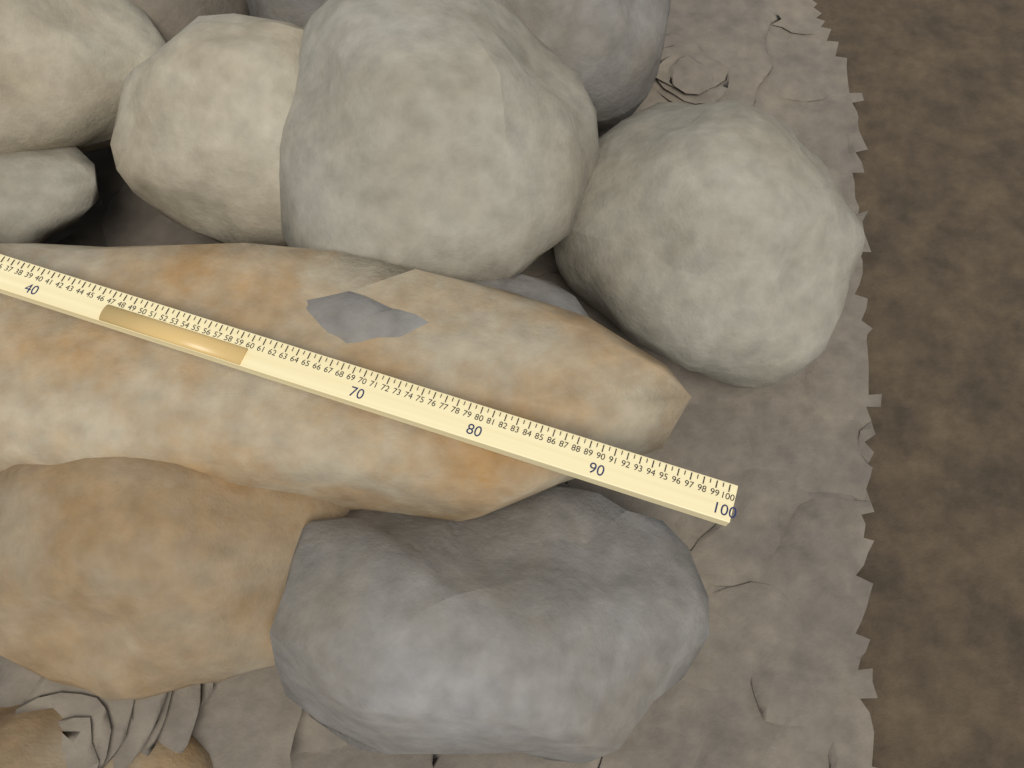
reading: 96.0 (no unit)
